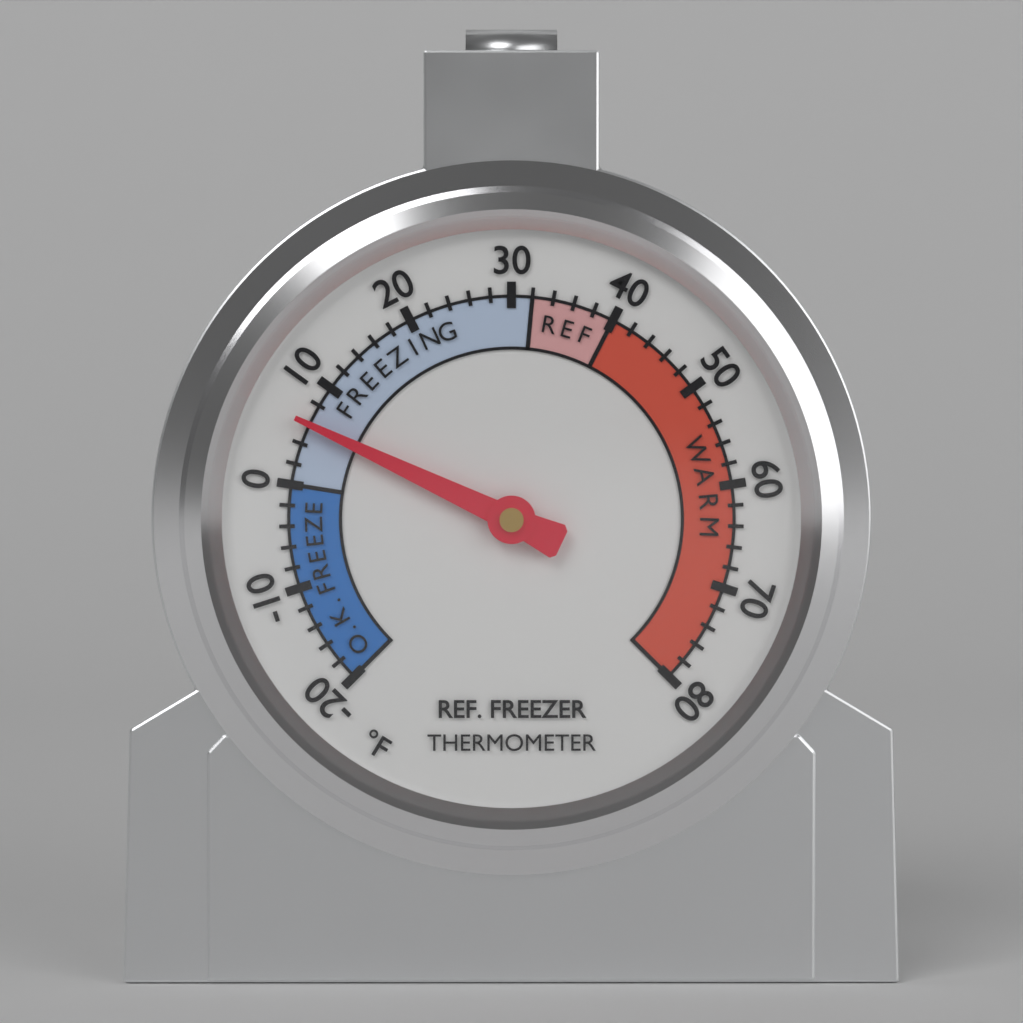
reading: 6 °F
